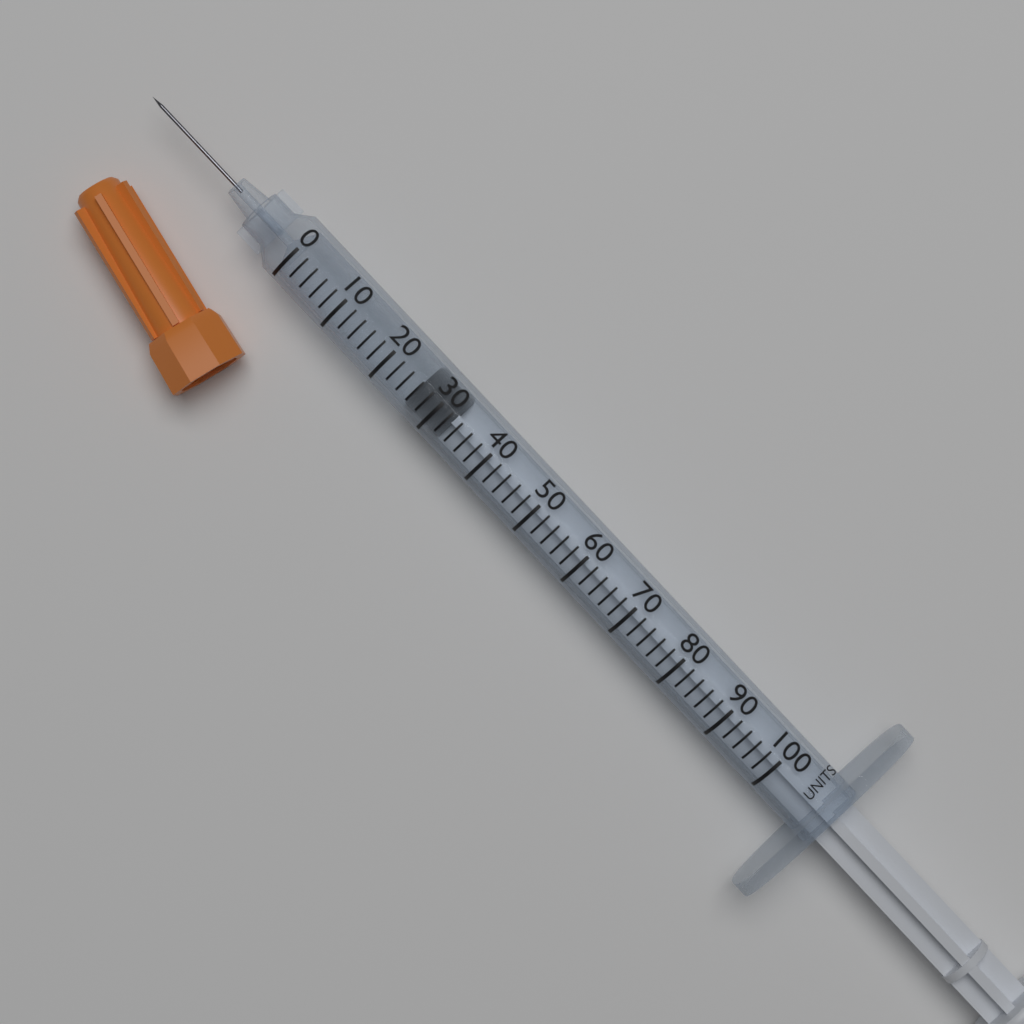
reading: 26 units
